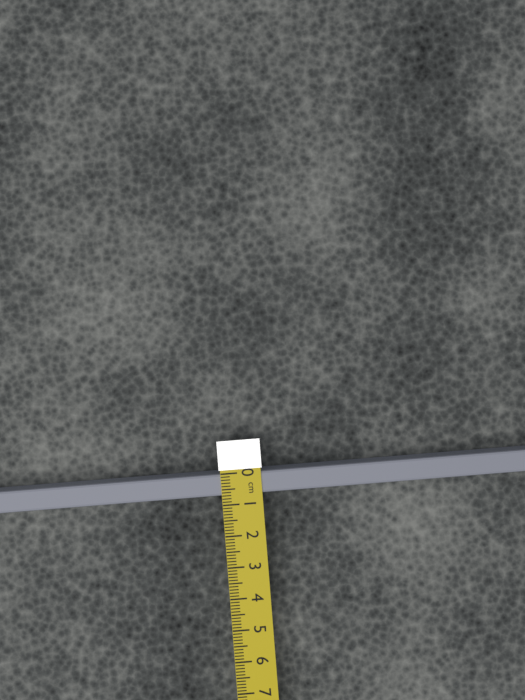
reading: 0.7 cm
